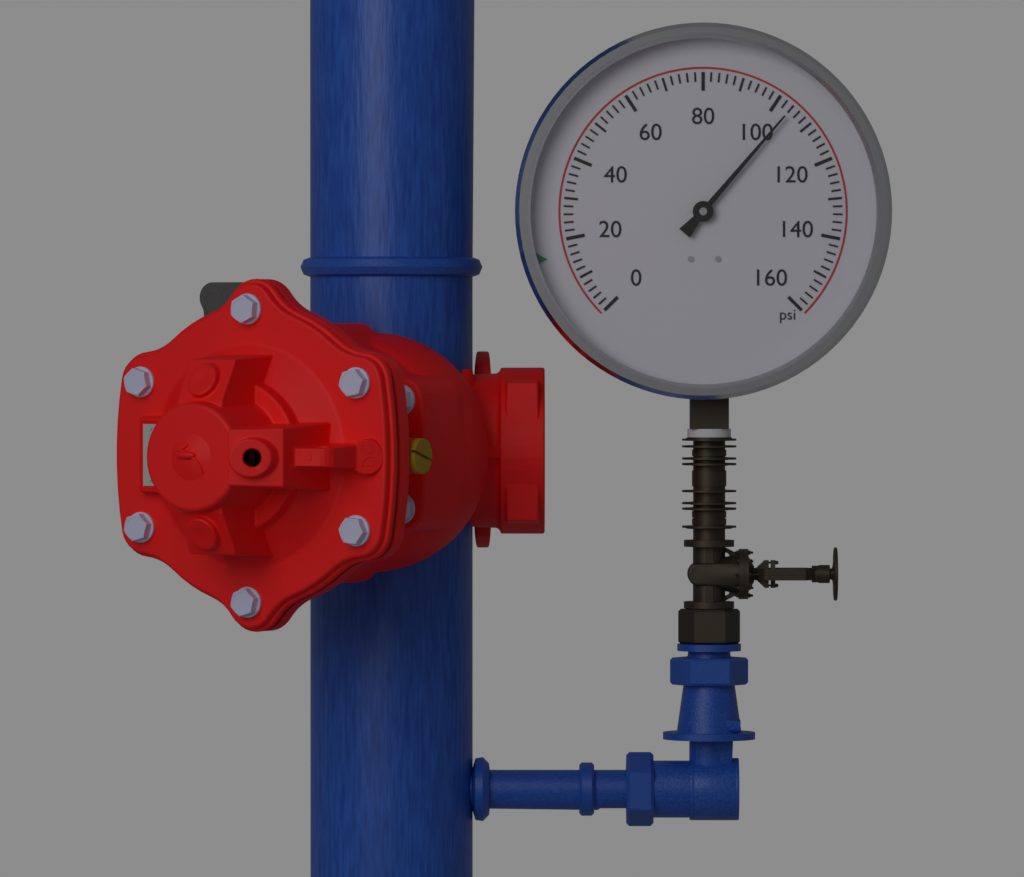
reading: 104 psi
